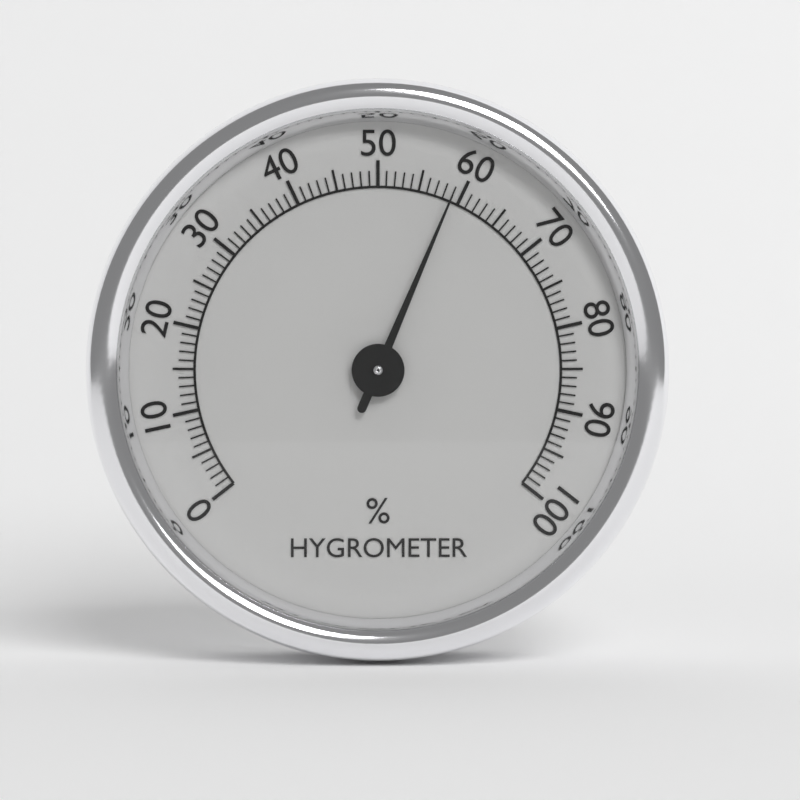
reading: 59 %
